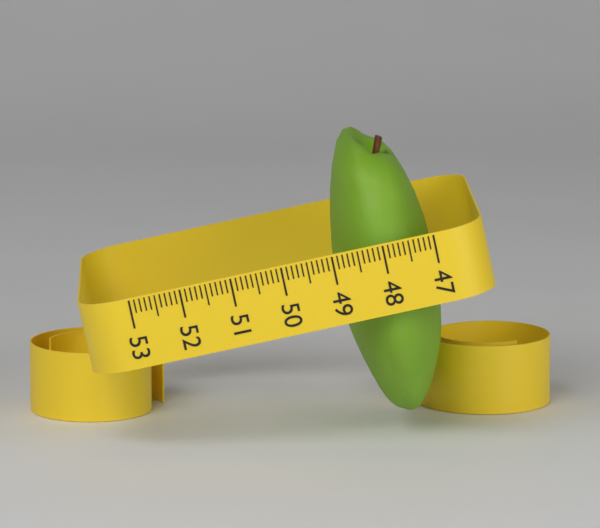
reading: 49.0 (no unit)
